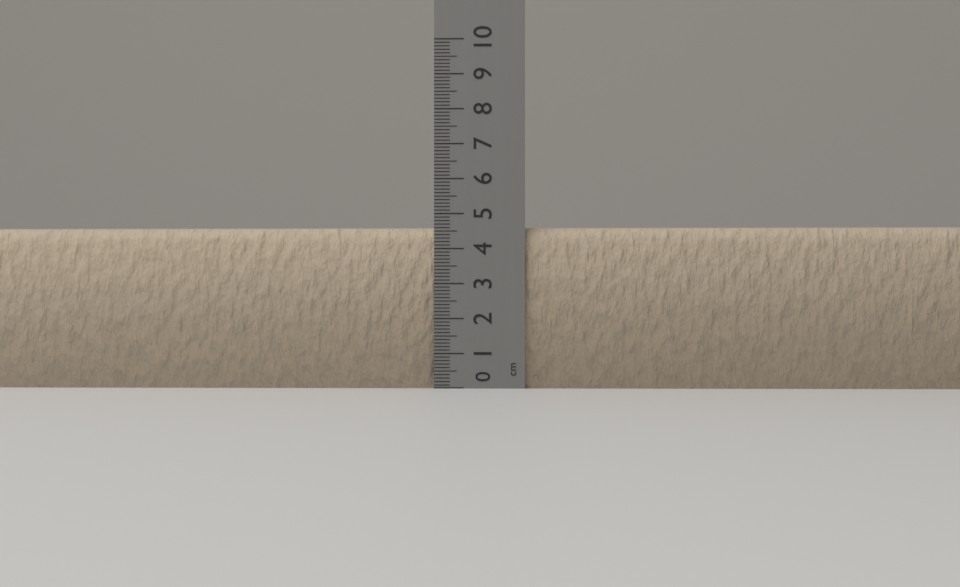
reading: 4.6 cm
